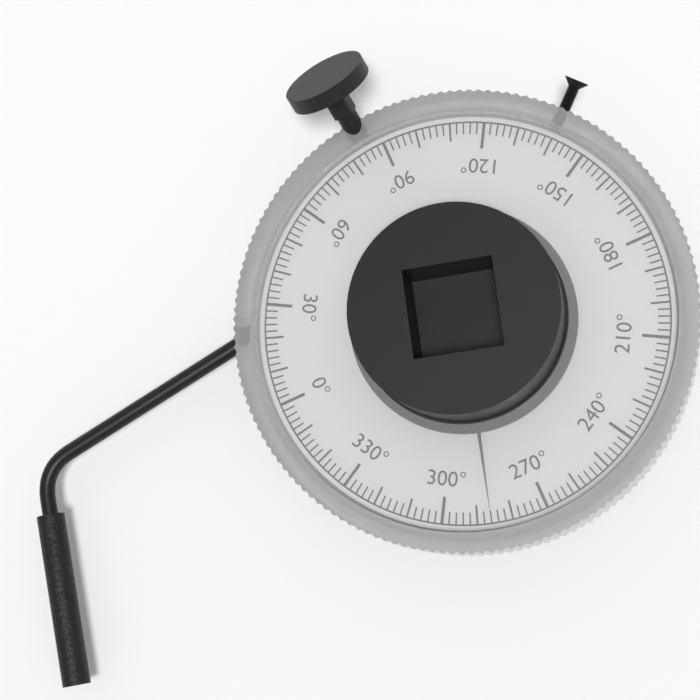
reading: 286 °
